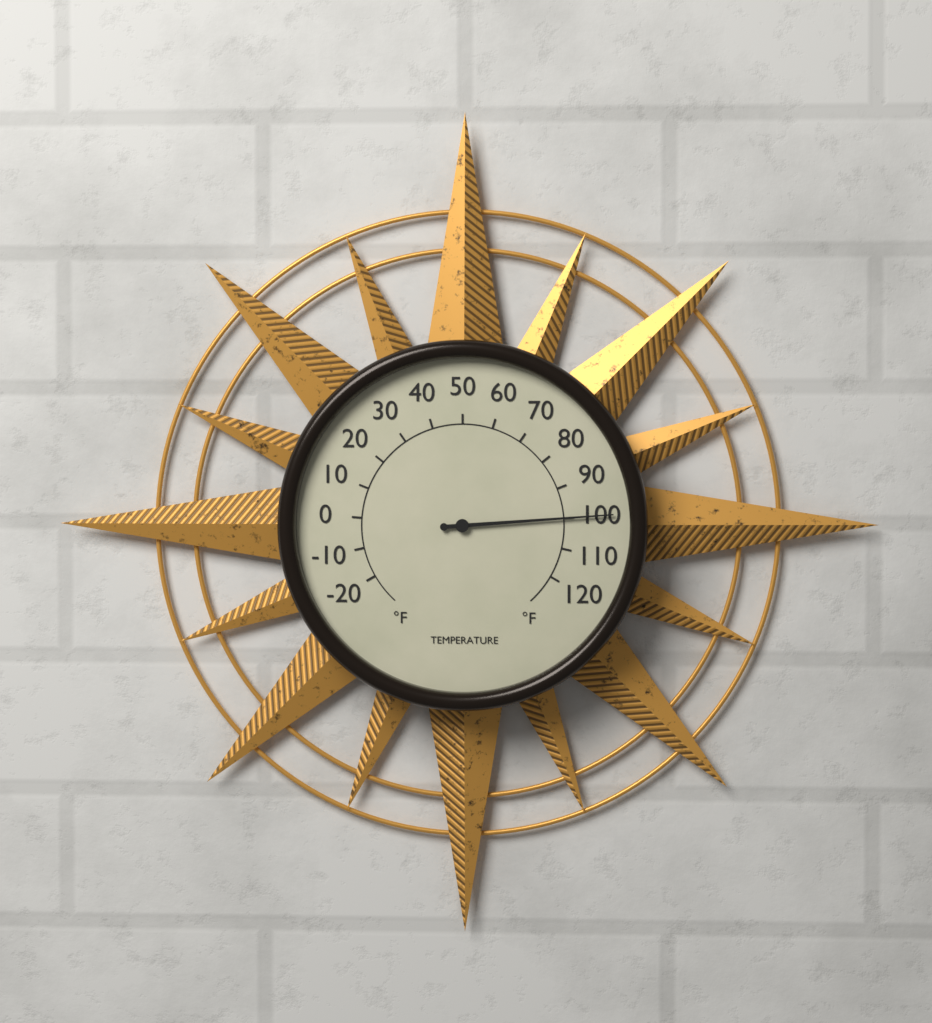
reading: 100 °F
